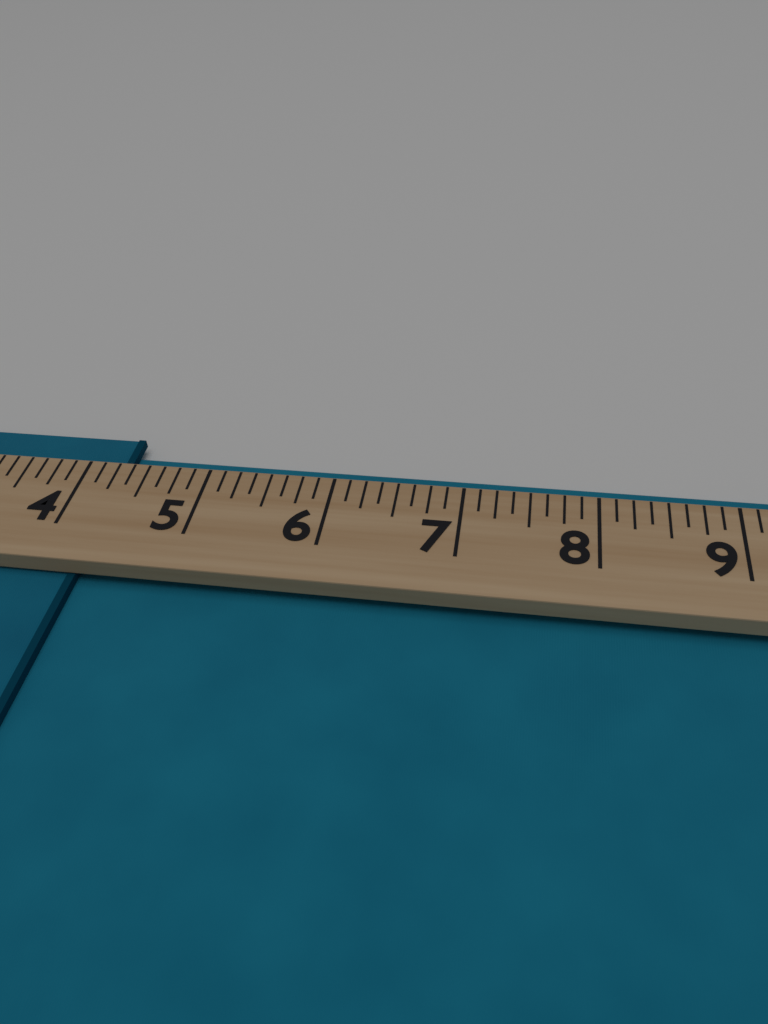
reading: 4.250 (no unit)
